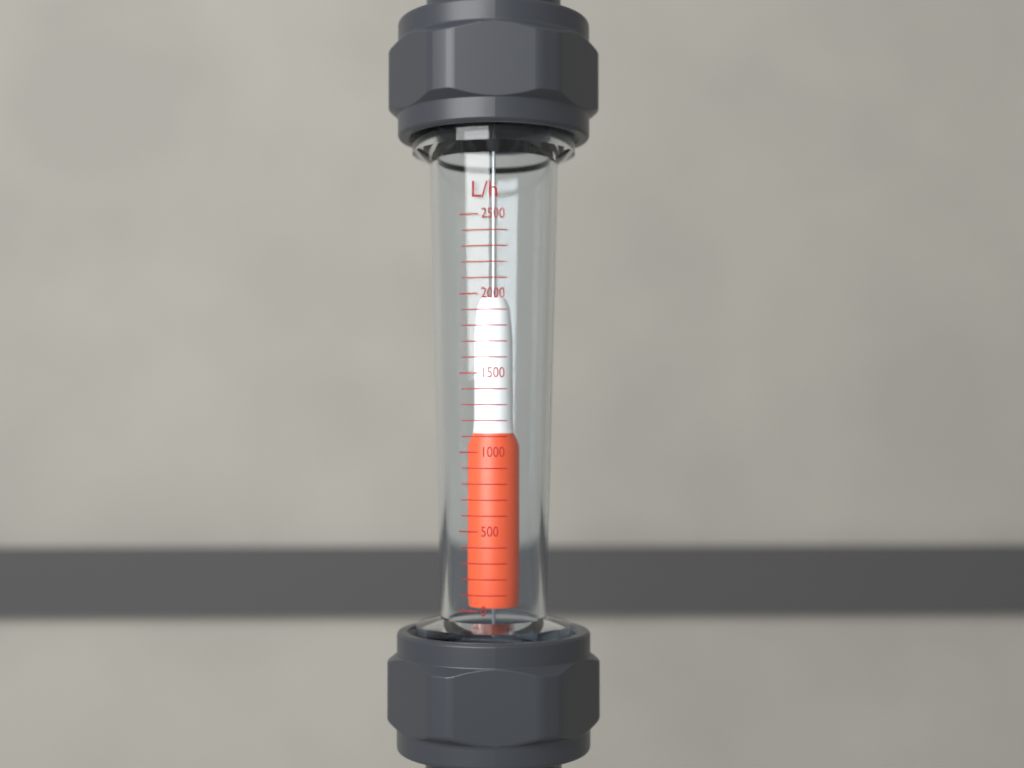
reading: 2000 L/h
